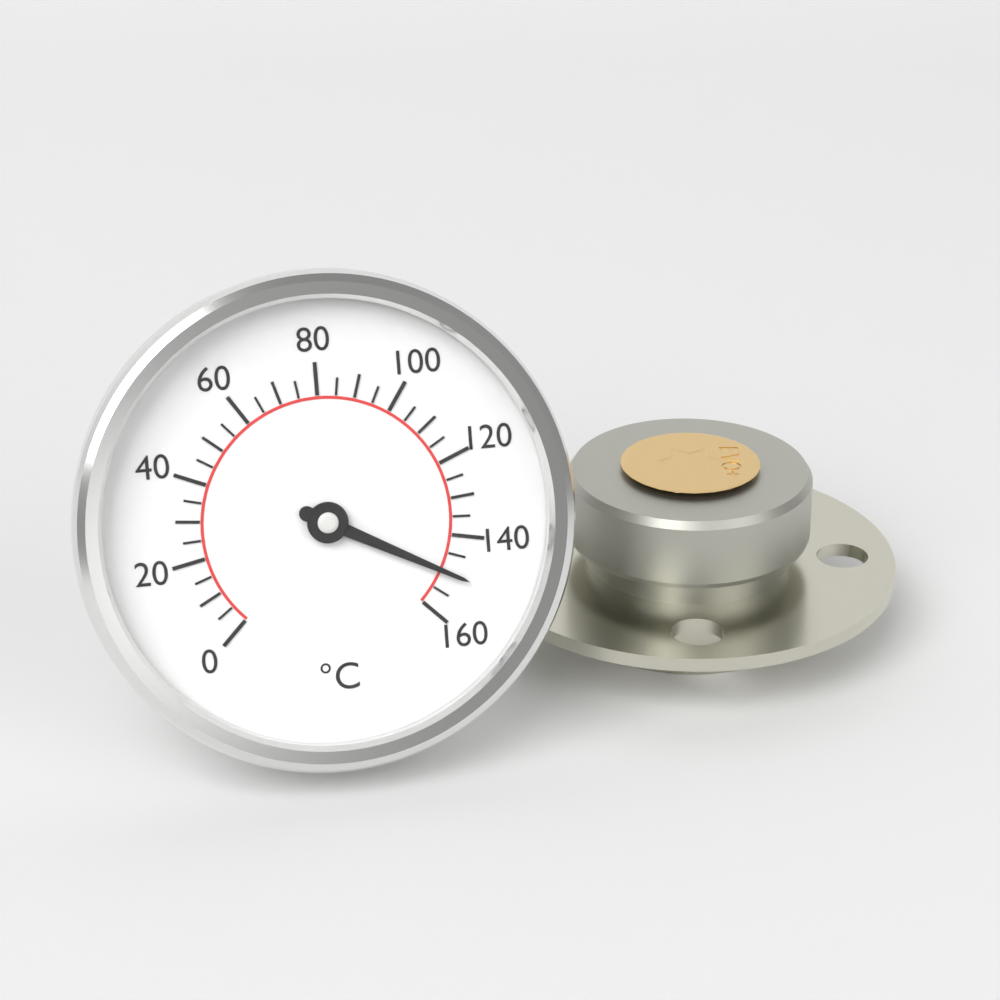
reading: 150 °C
